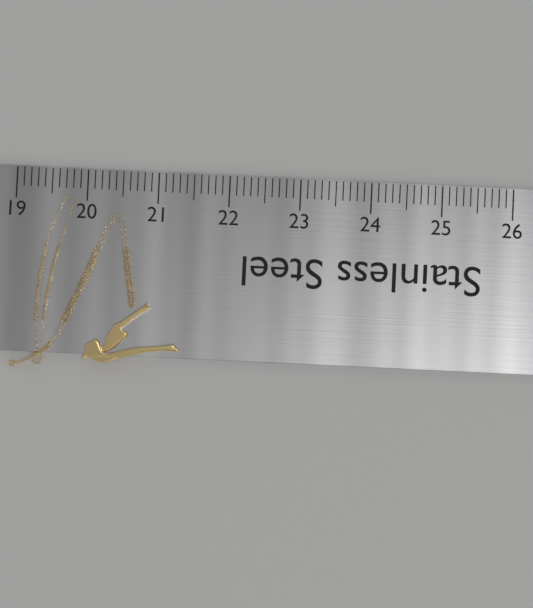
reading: 21.4 (no unit)
